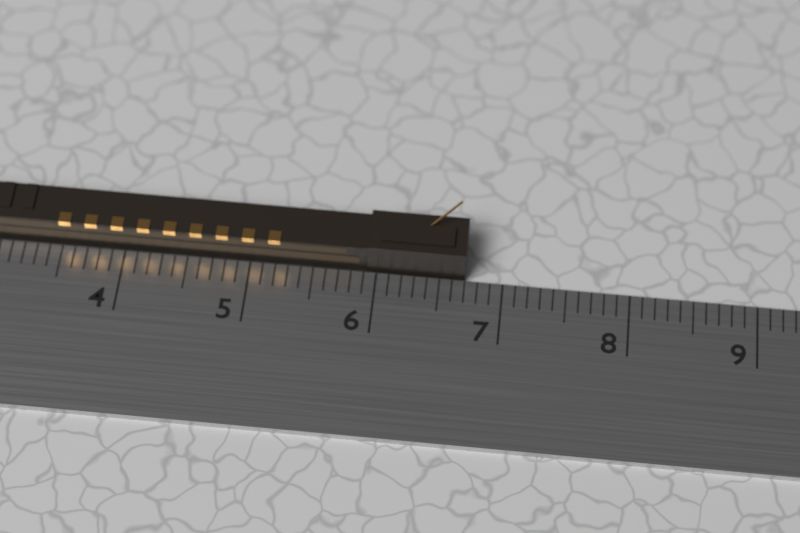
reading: 6.7 cm
